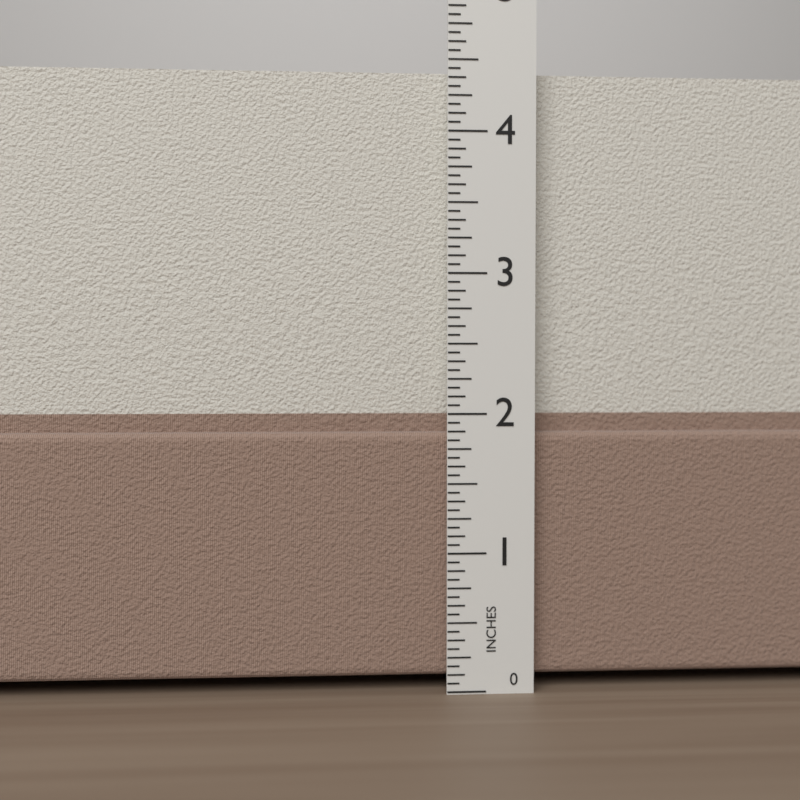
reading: 4.4375 in
